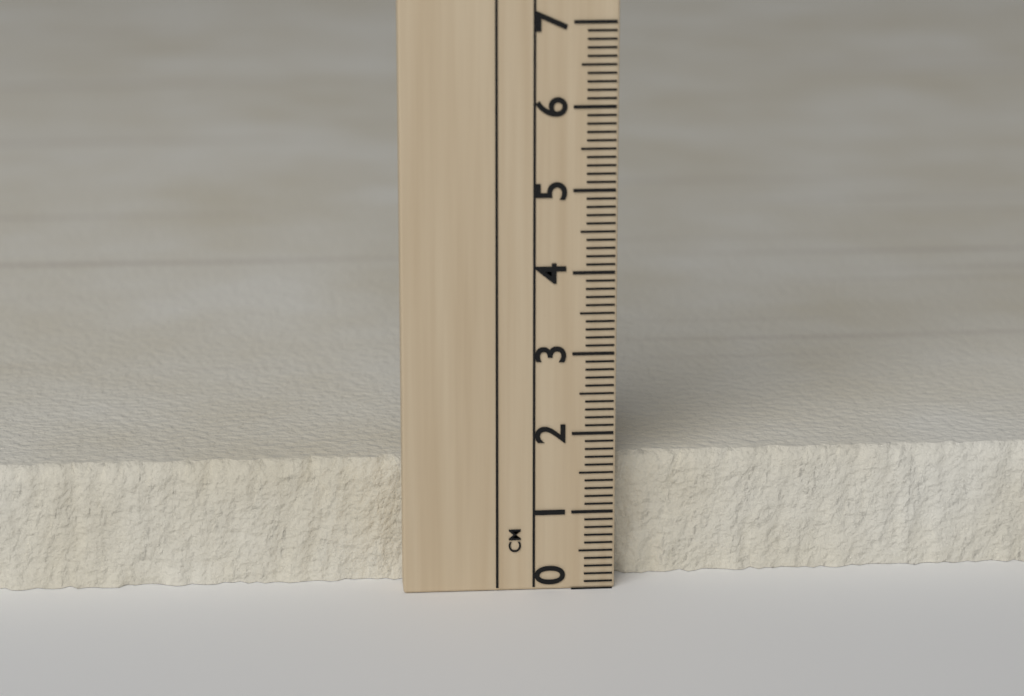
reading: 1.6 cm
